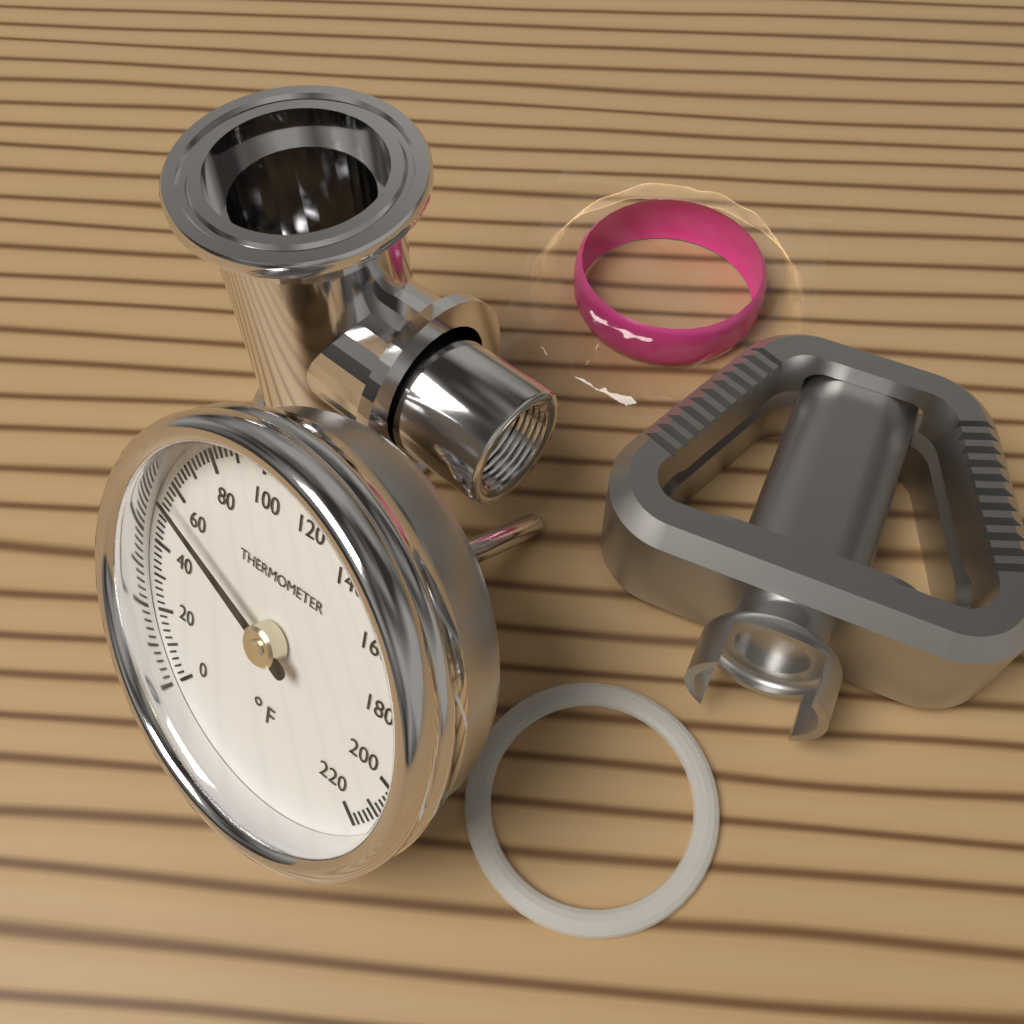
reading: 56 °F
